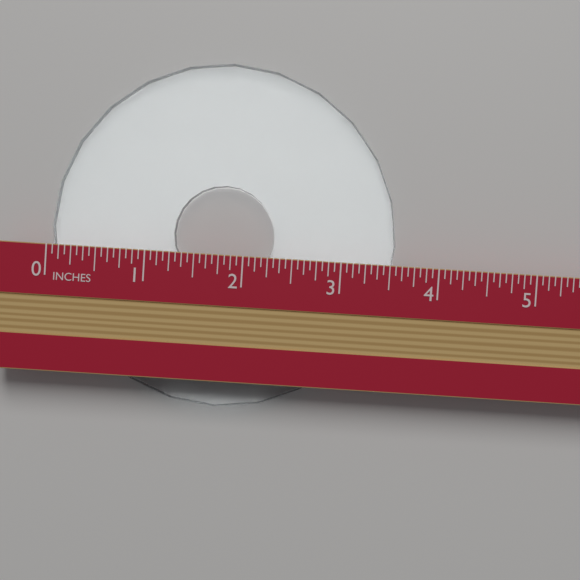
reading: 3.5625 in
